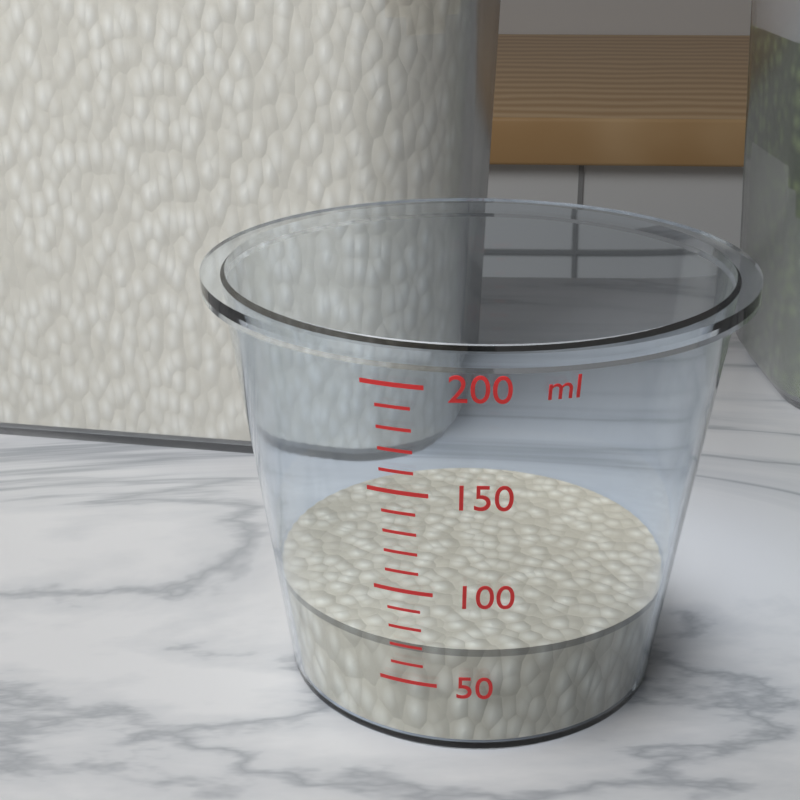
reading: 70 ml
